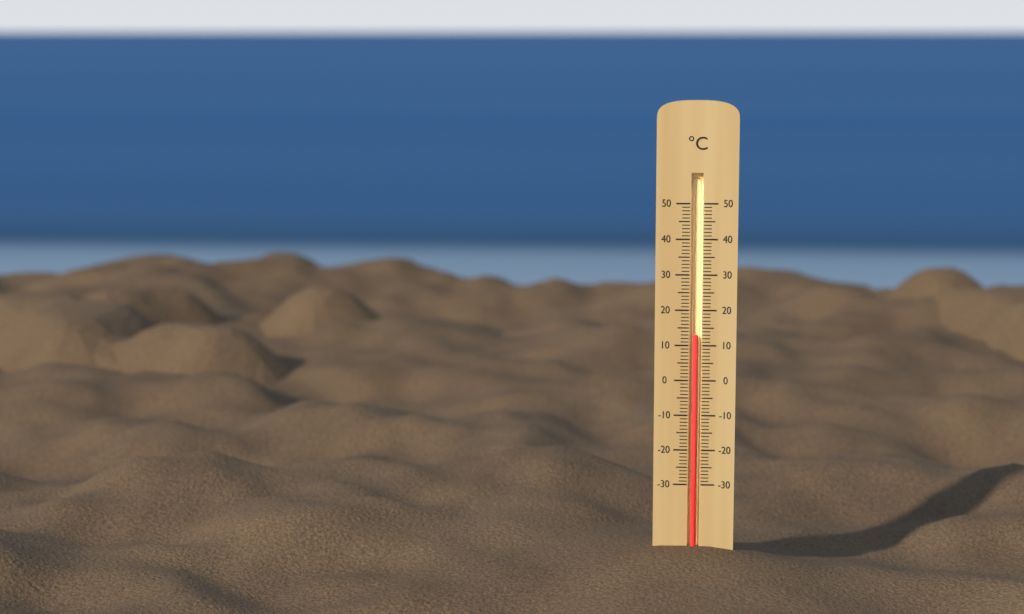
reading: 13 °C
